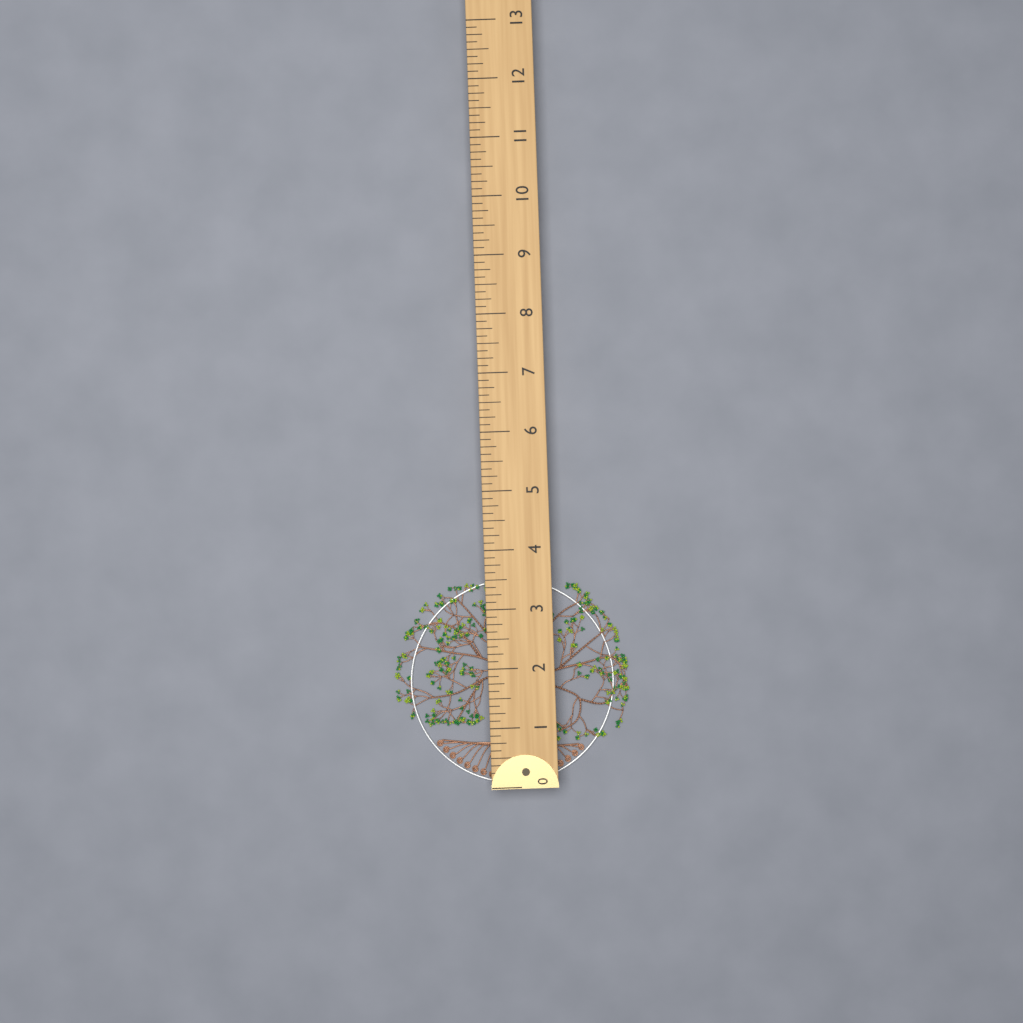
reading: 3.500 (no unit)
